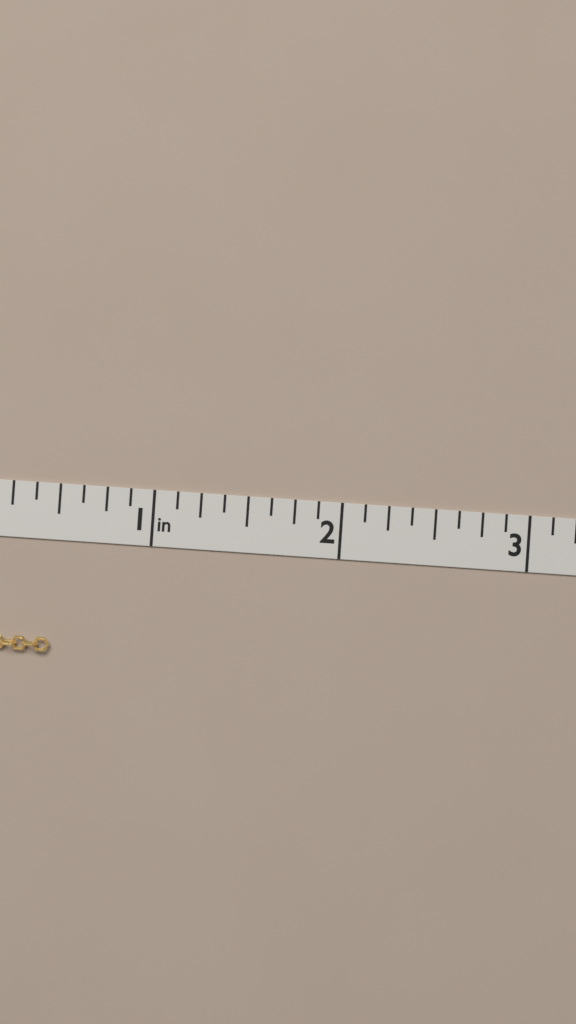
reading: 0.500 in
